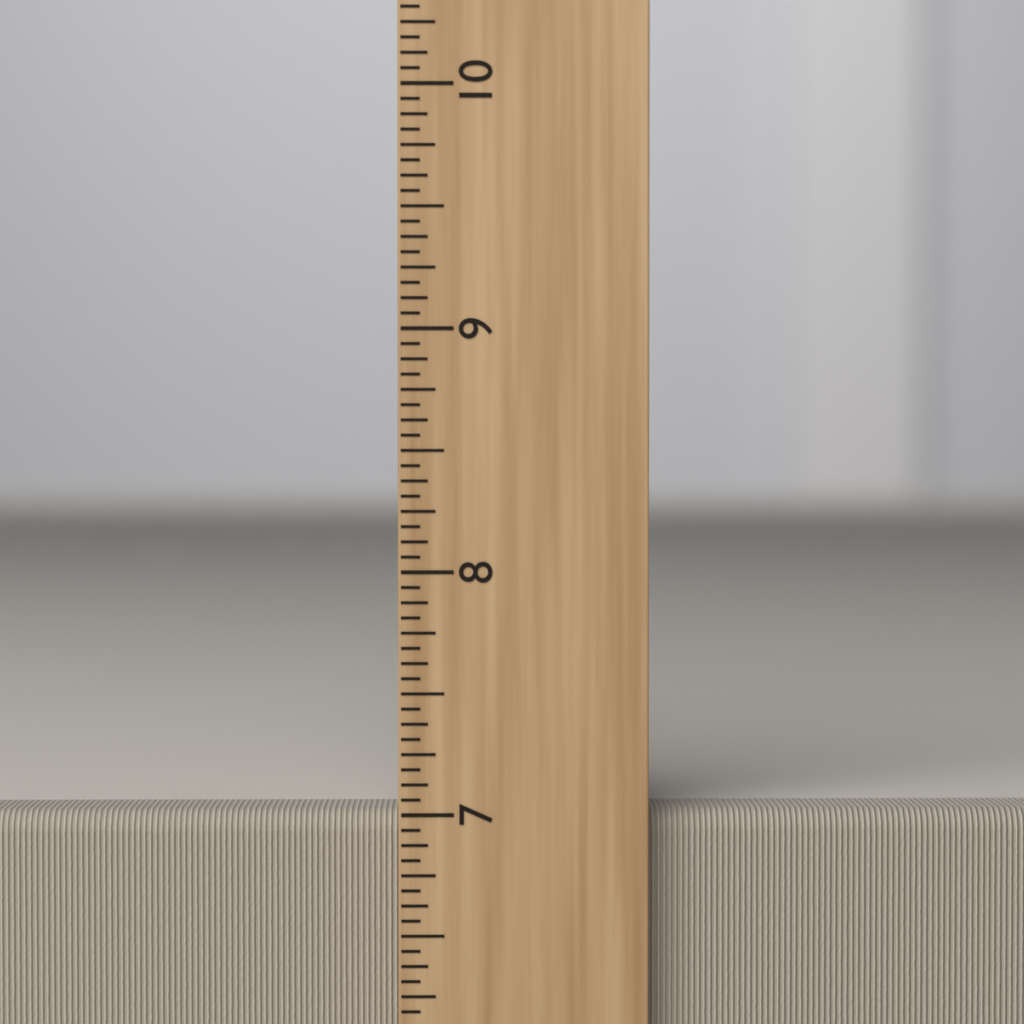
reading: 7.0000 inch
